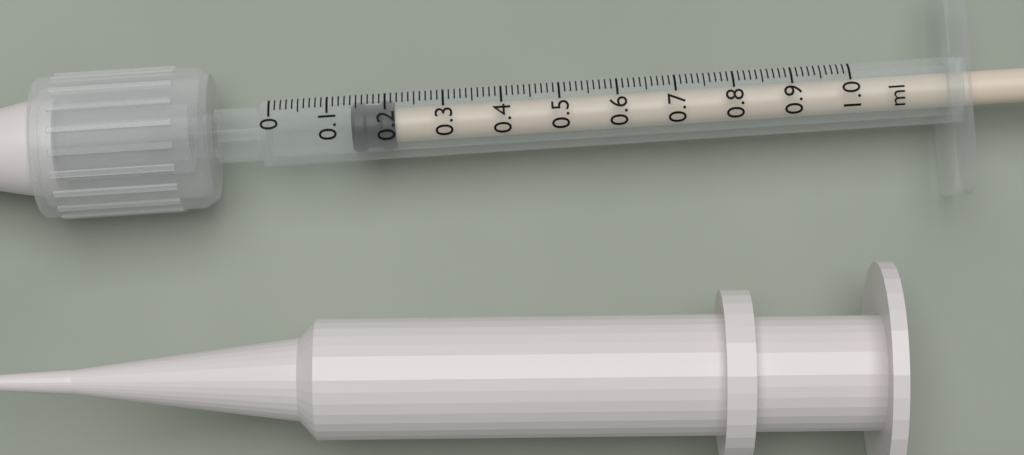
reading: 0.14 ml
